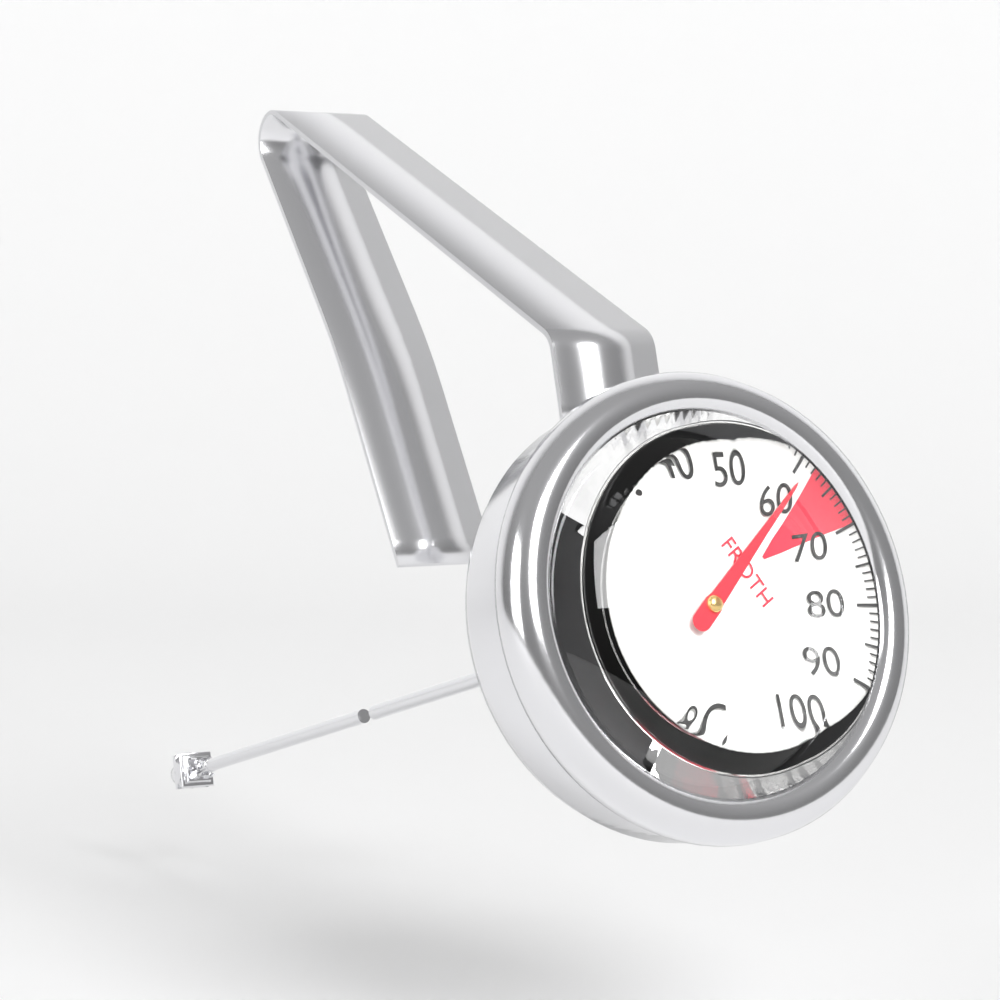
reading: 61 °C
